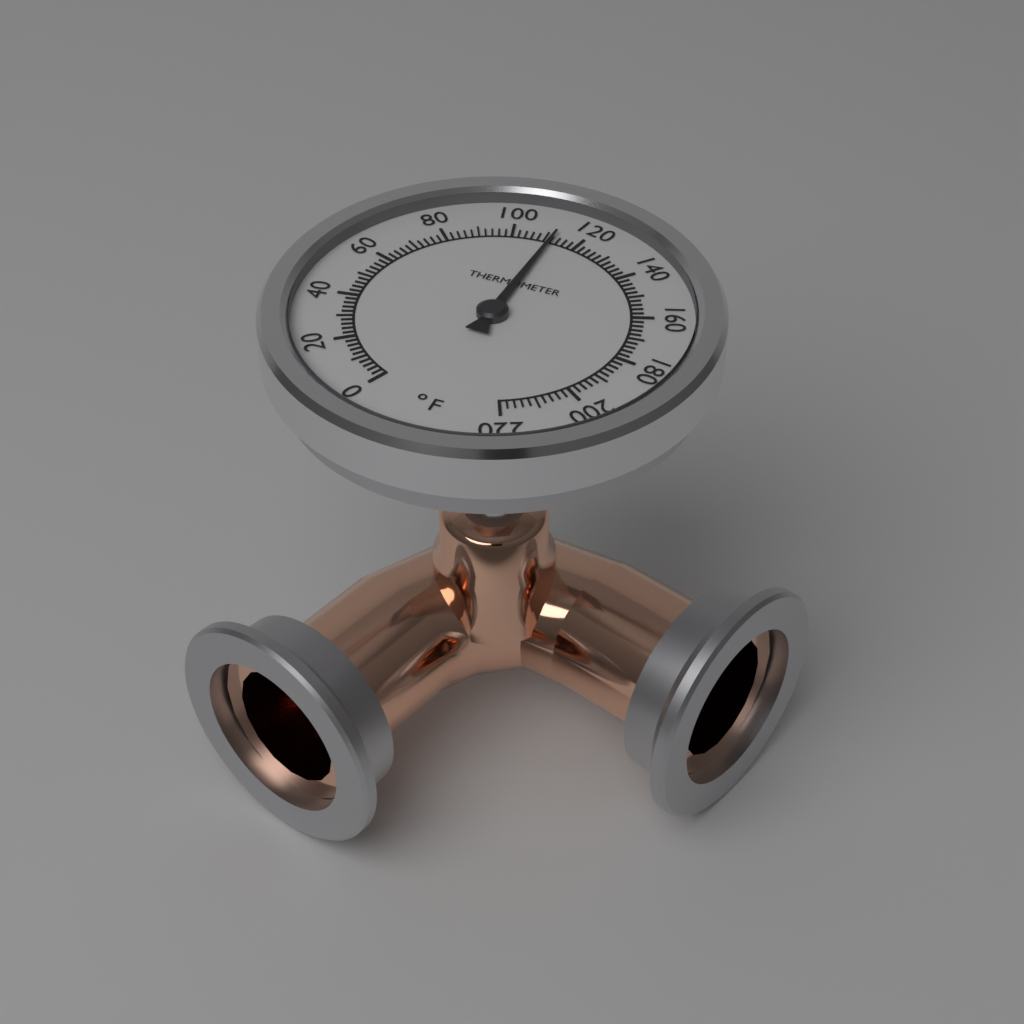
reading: 112 °F
